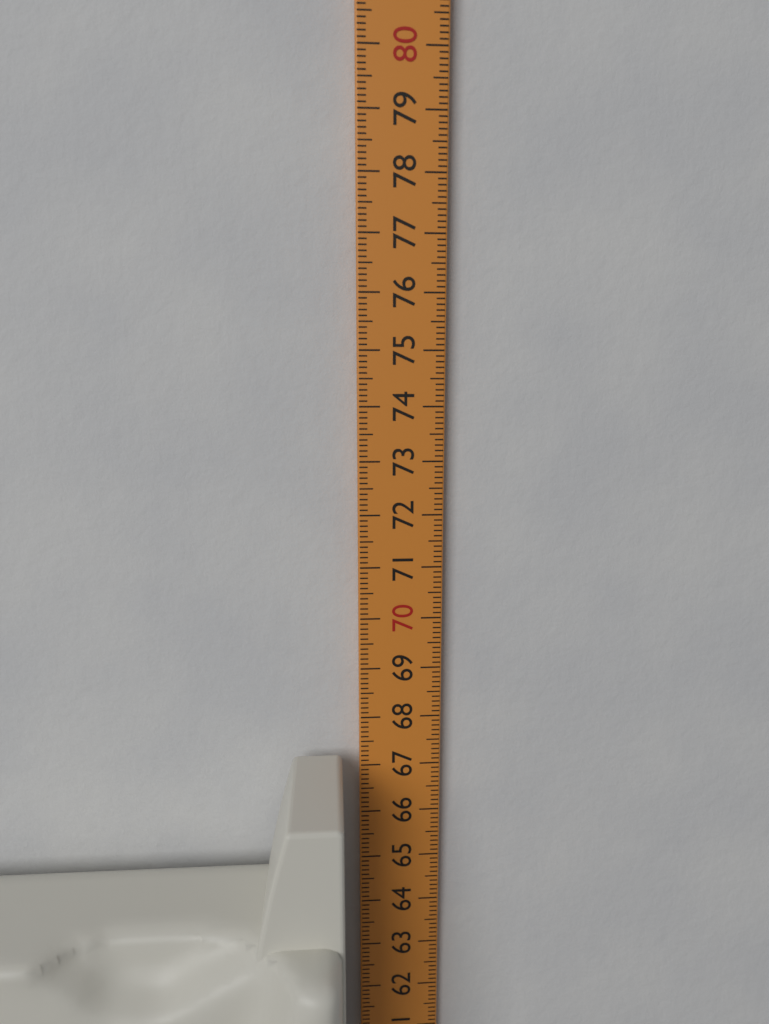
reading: 67.3 cm
